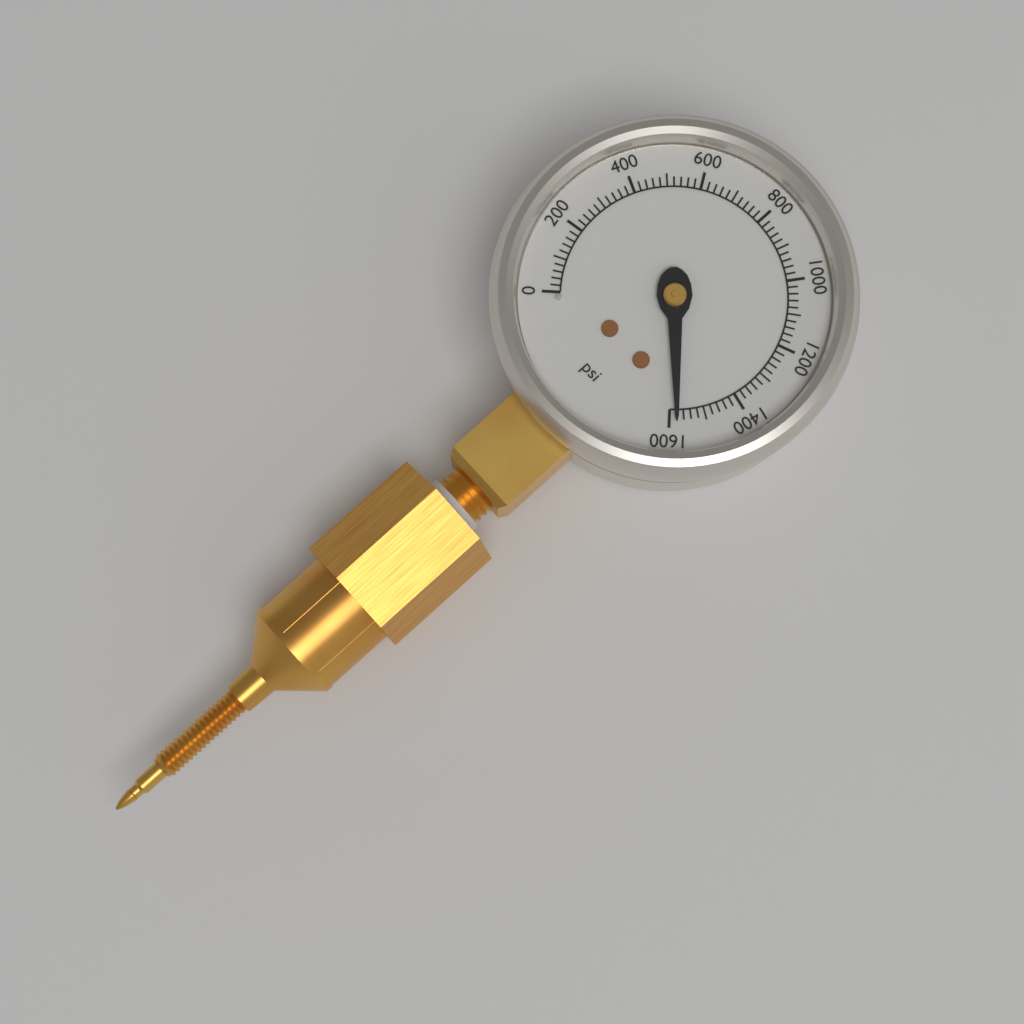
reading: 1580 psi
